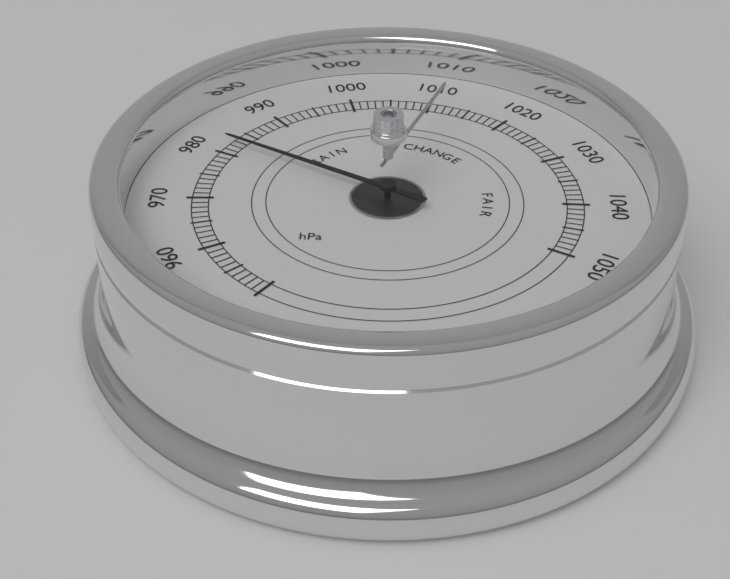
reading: 982 hPa
